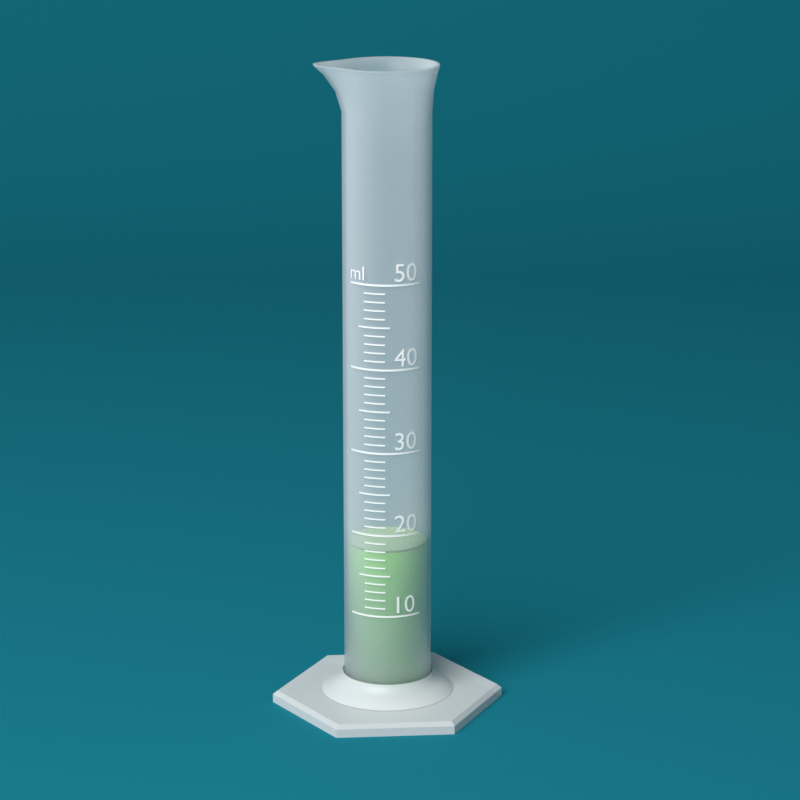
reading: 18 ml
